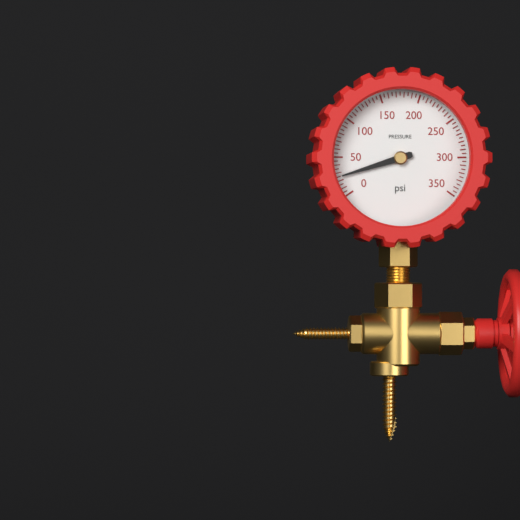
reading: 25 psi
